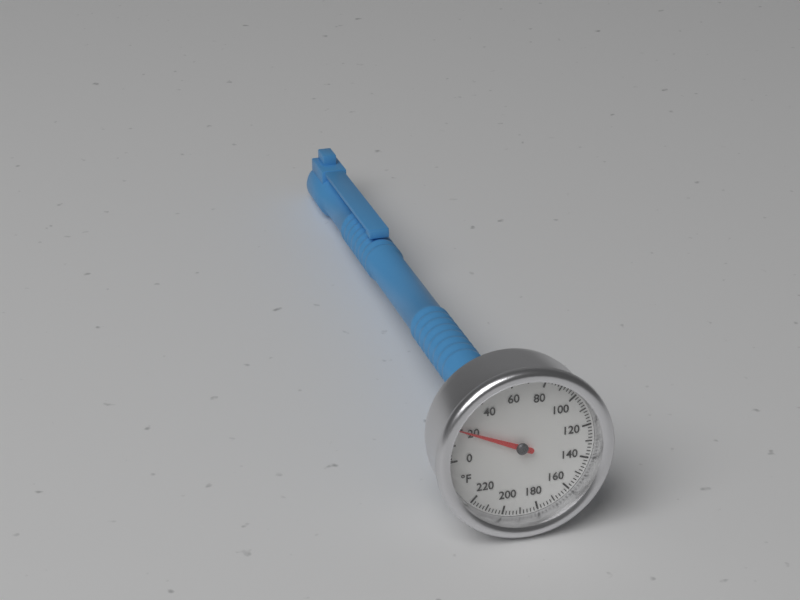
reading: 20 °F
